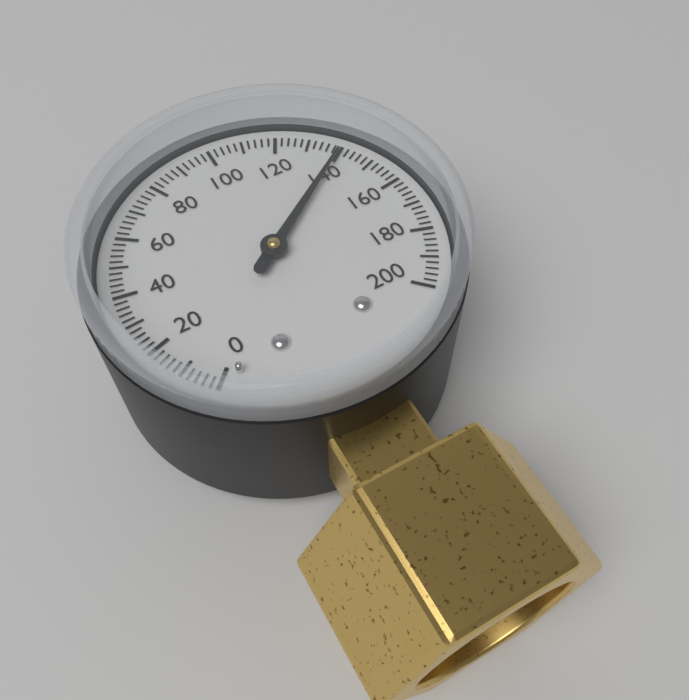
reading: 140 (no unit)
